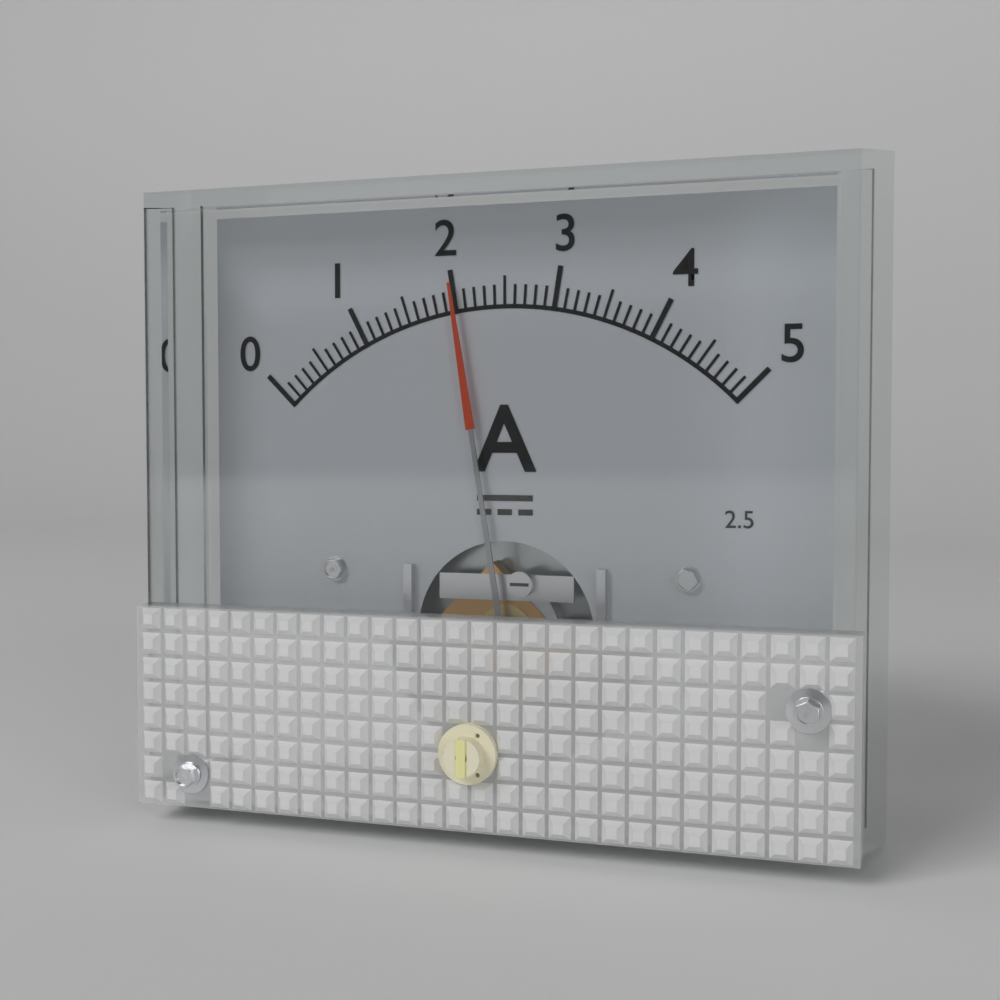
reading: 2.0 A
